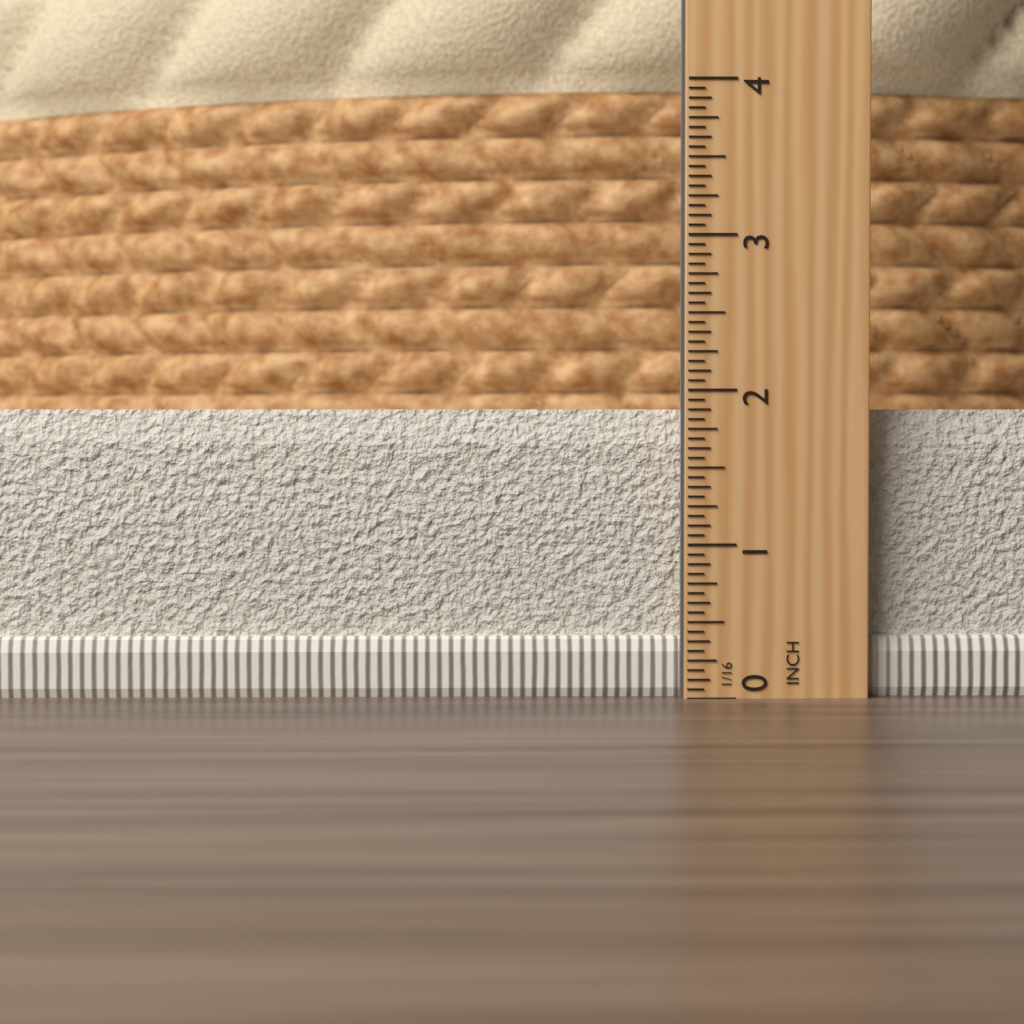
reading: 1.8750 in
